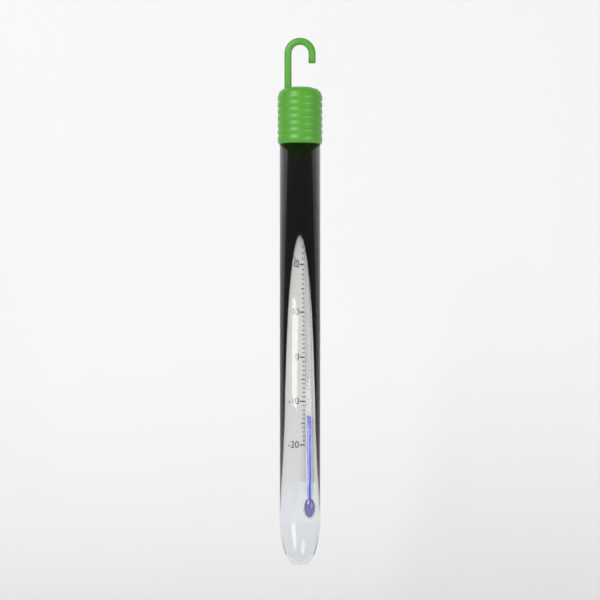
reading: -13 °C
